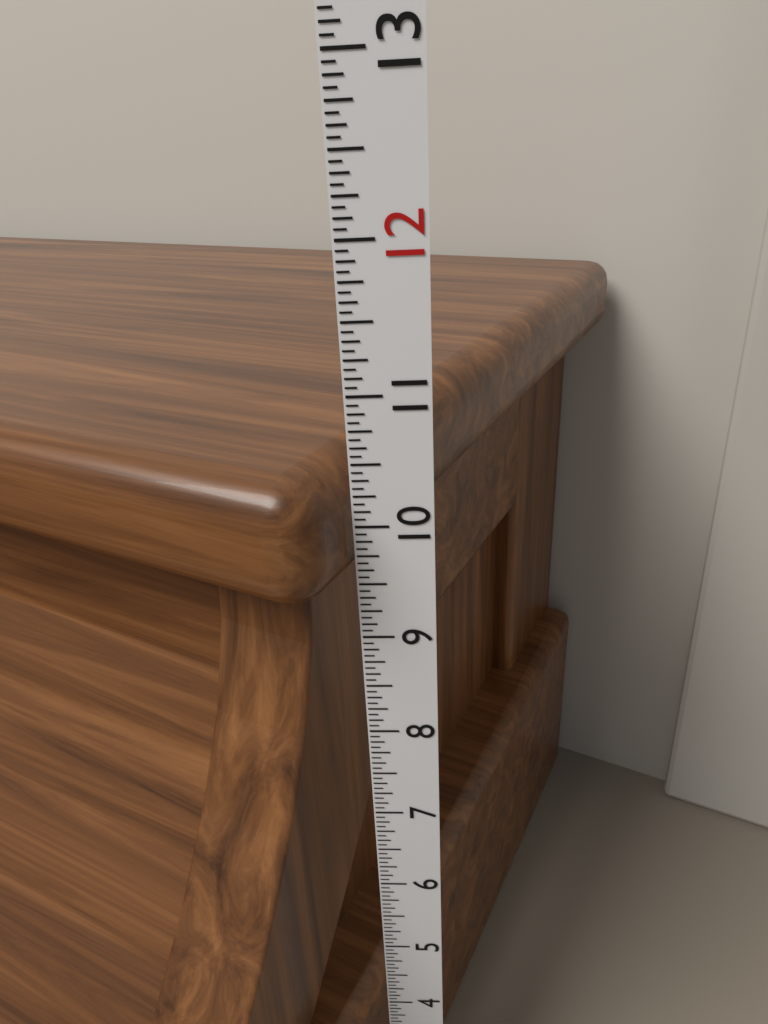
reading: 10.5000 in
